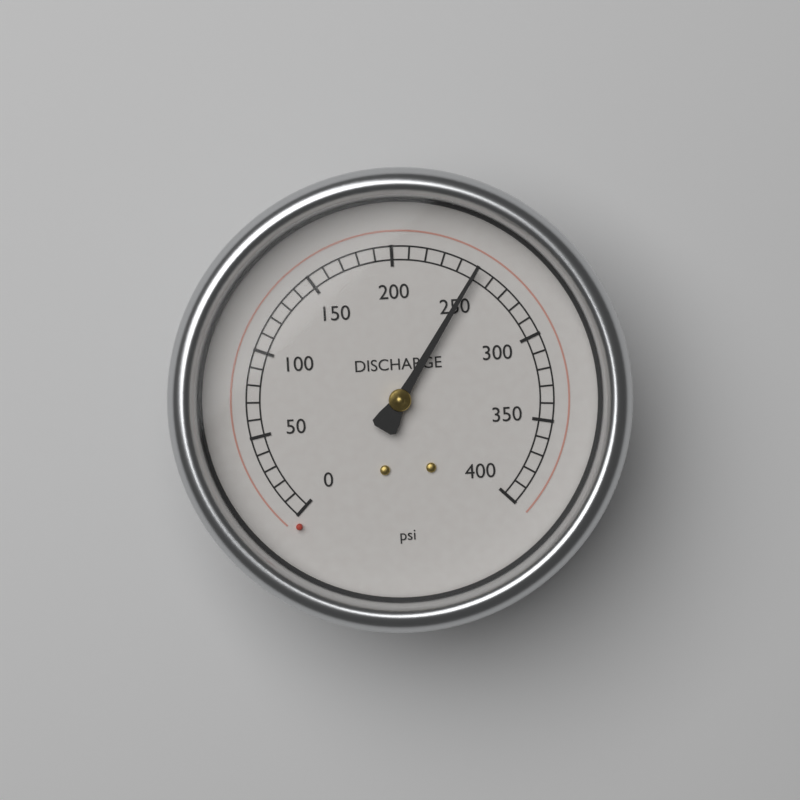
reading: 250 psi
